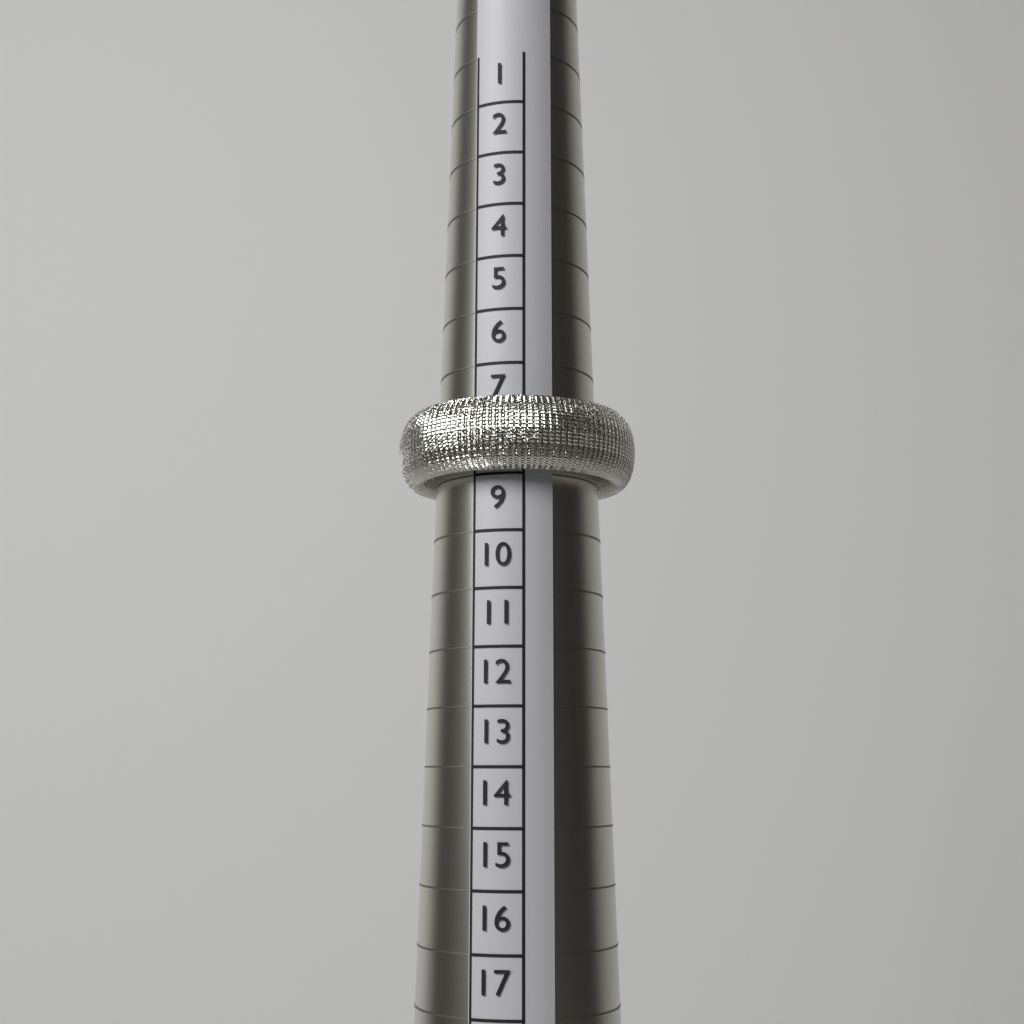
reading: 8 (no unit)
